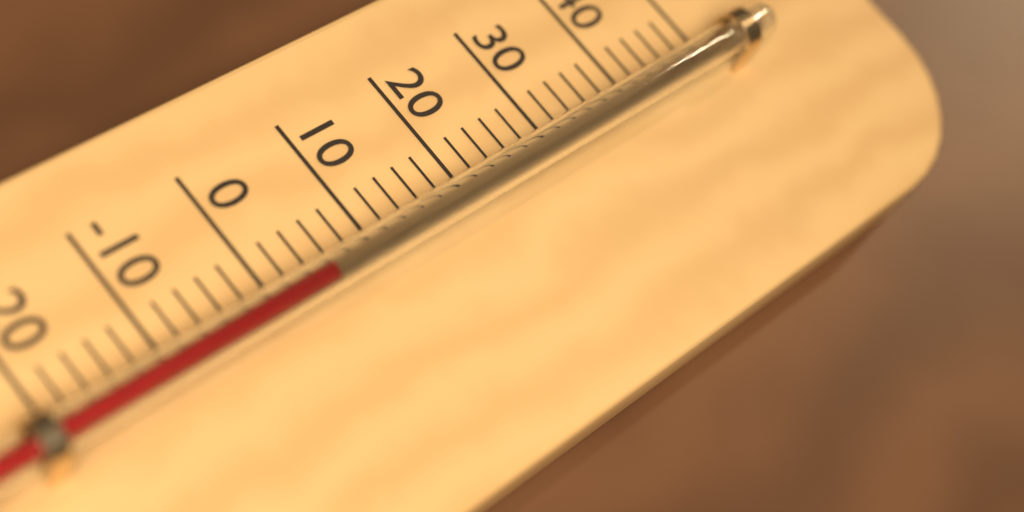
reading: 4 °C
